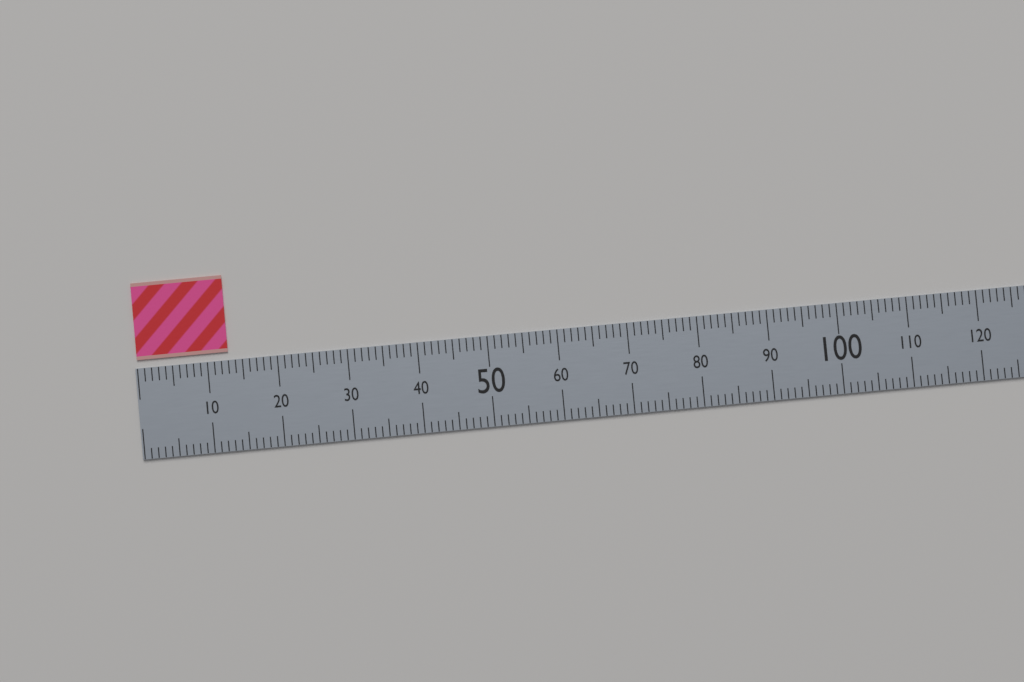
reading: 13 (no unit)
